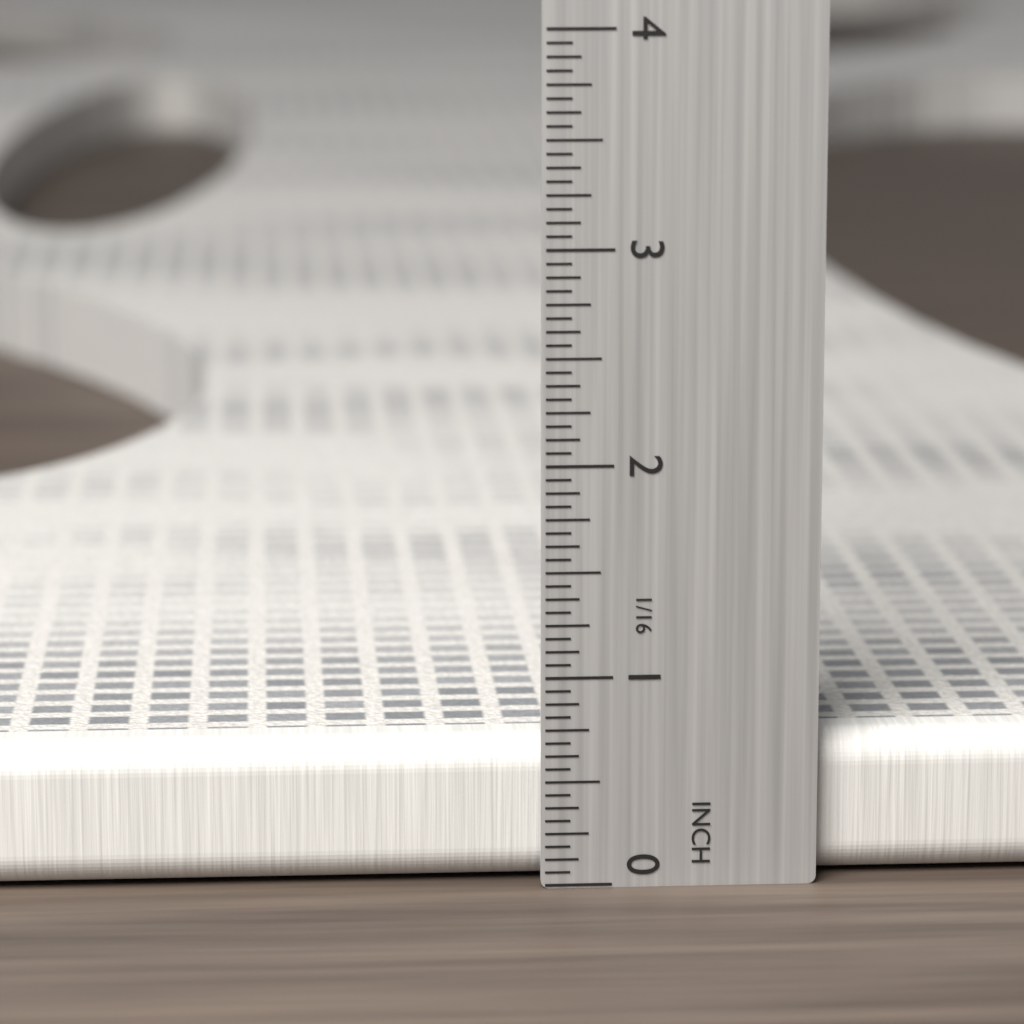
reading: 0.6875 in
